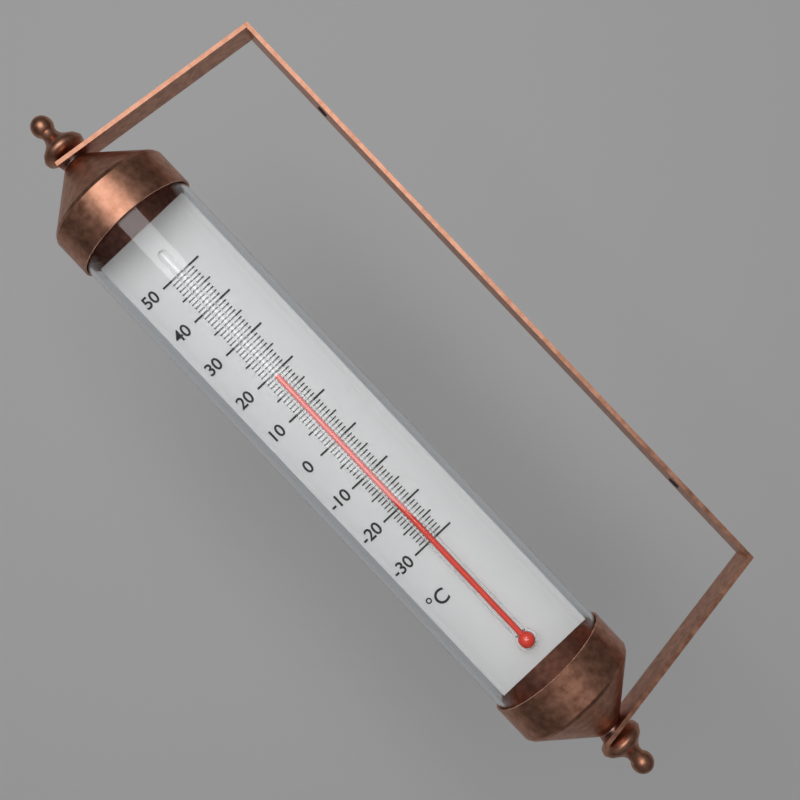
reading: 19 °C
